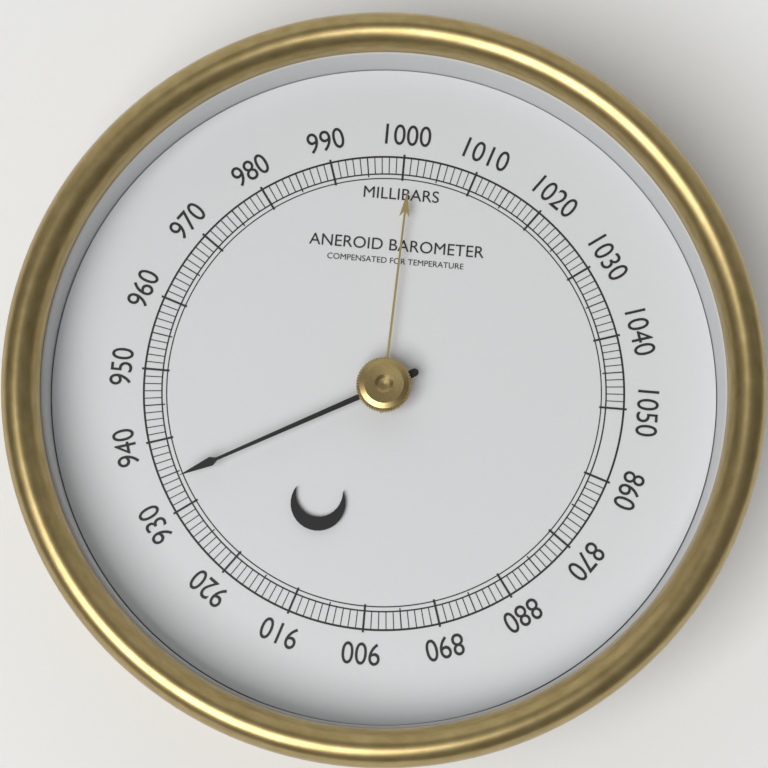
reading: 934 mbar
